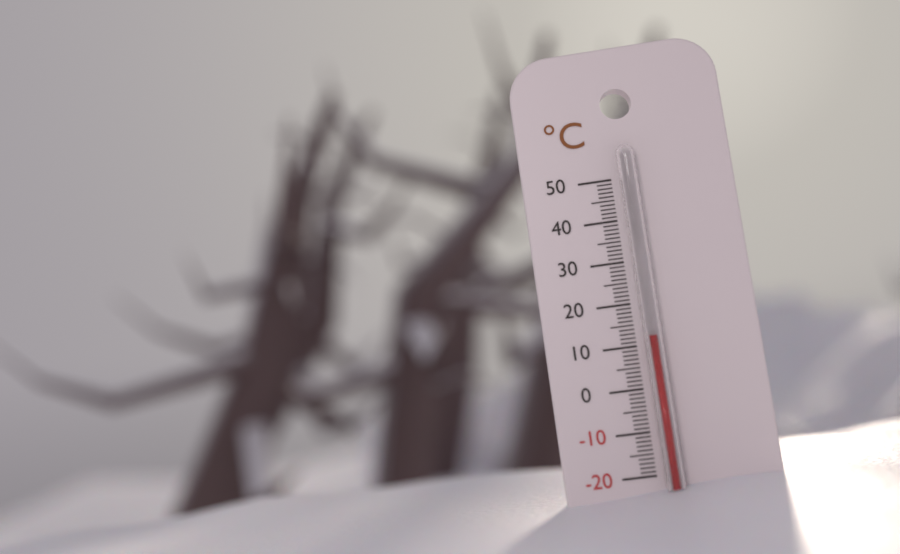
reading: 12 °C
